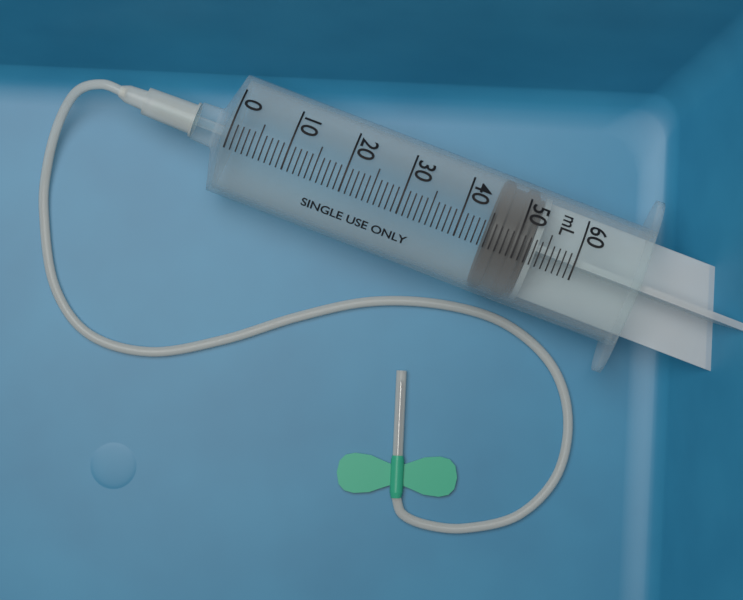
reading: 45 mL
